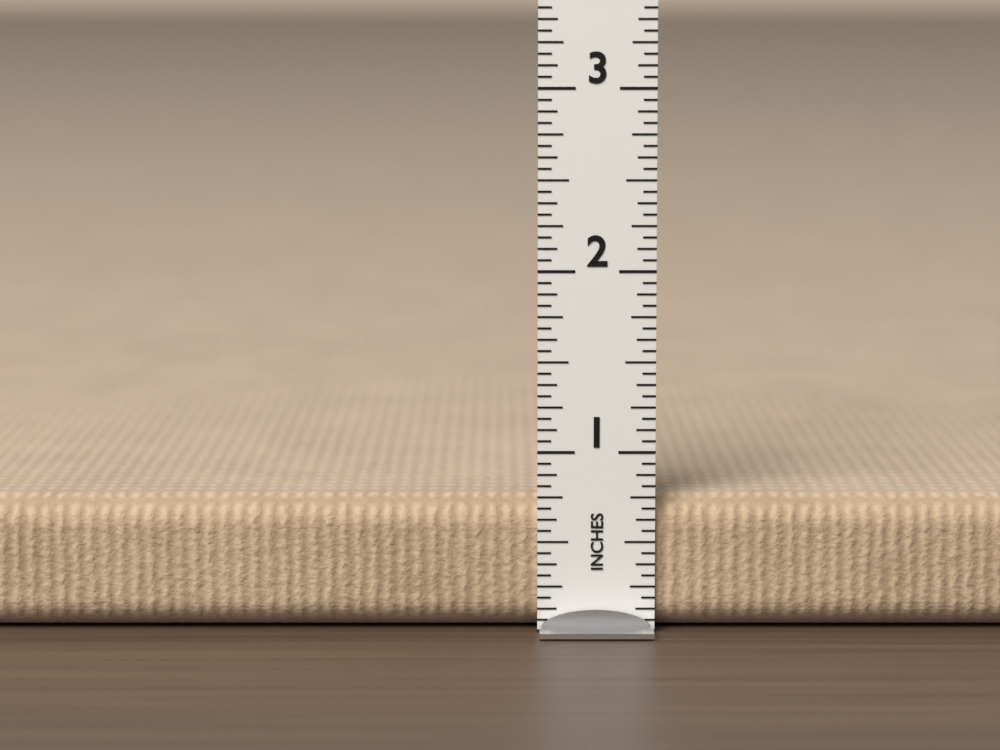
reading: 0.7500 in
